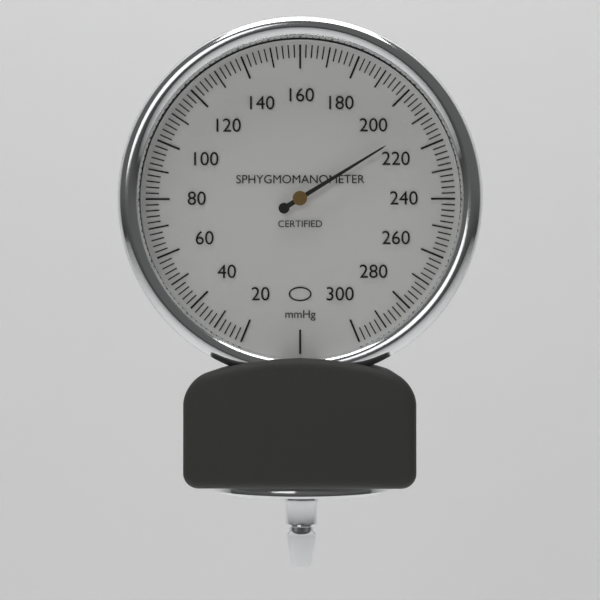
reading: 212 mmHg
